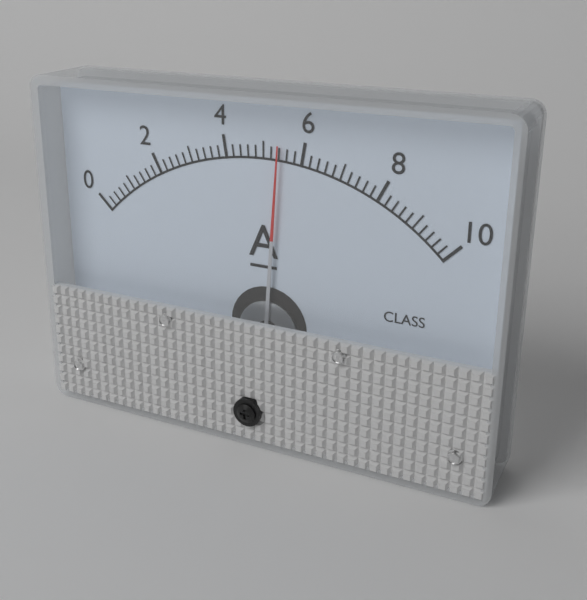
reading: 5.4 A
